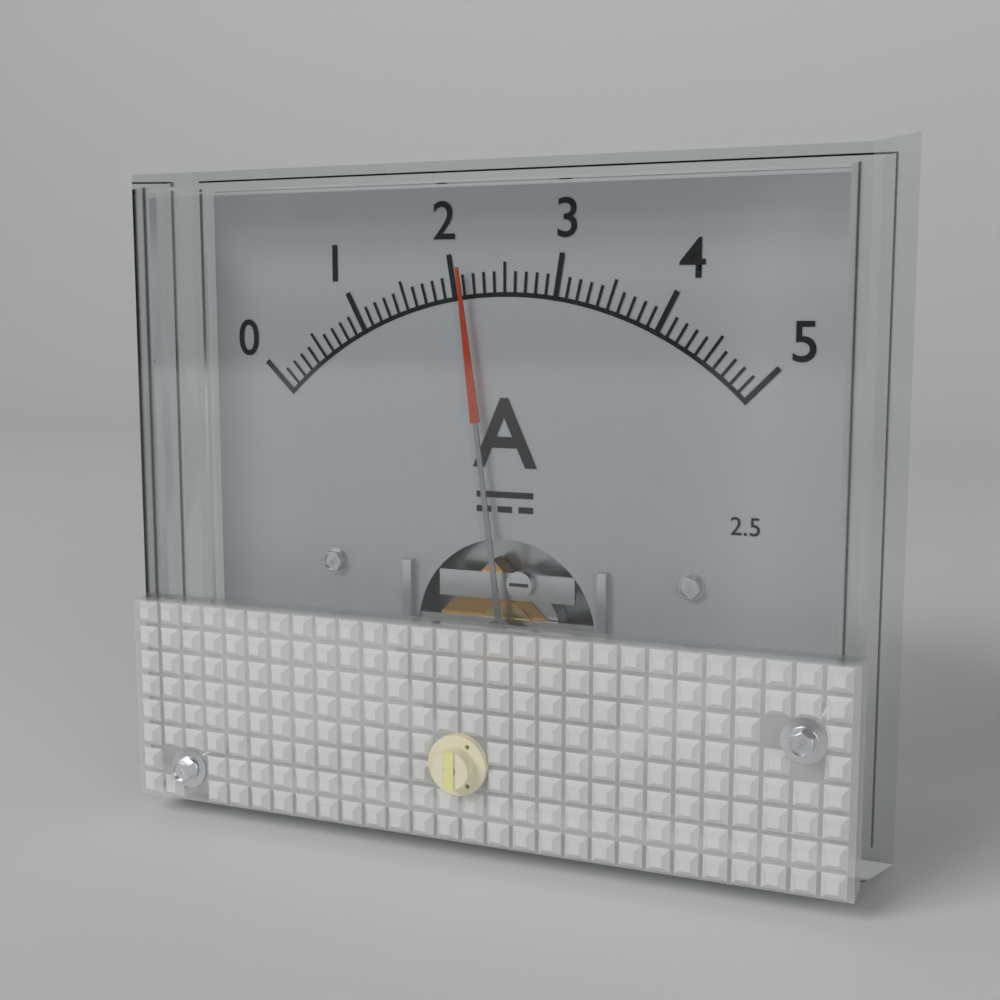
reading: 2.1 A
